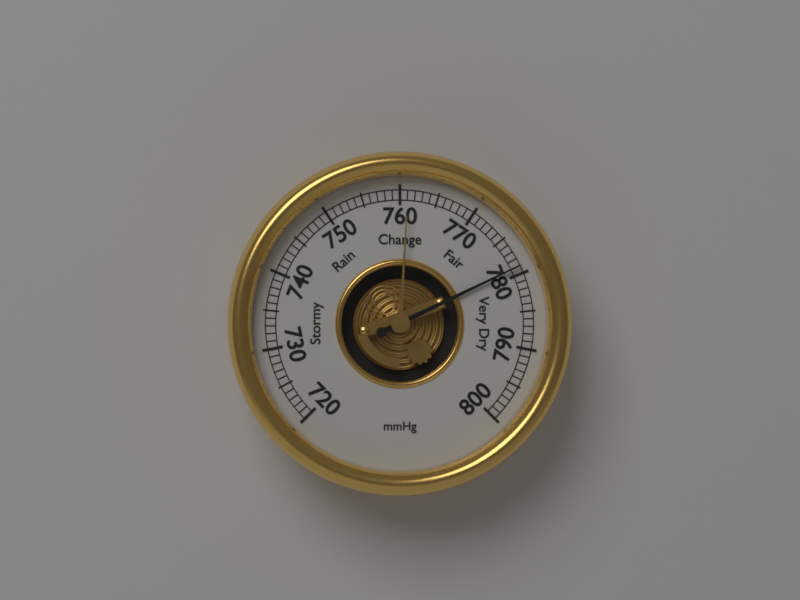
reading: 779 mmHg
